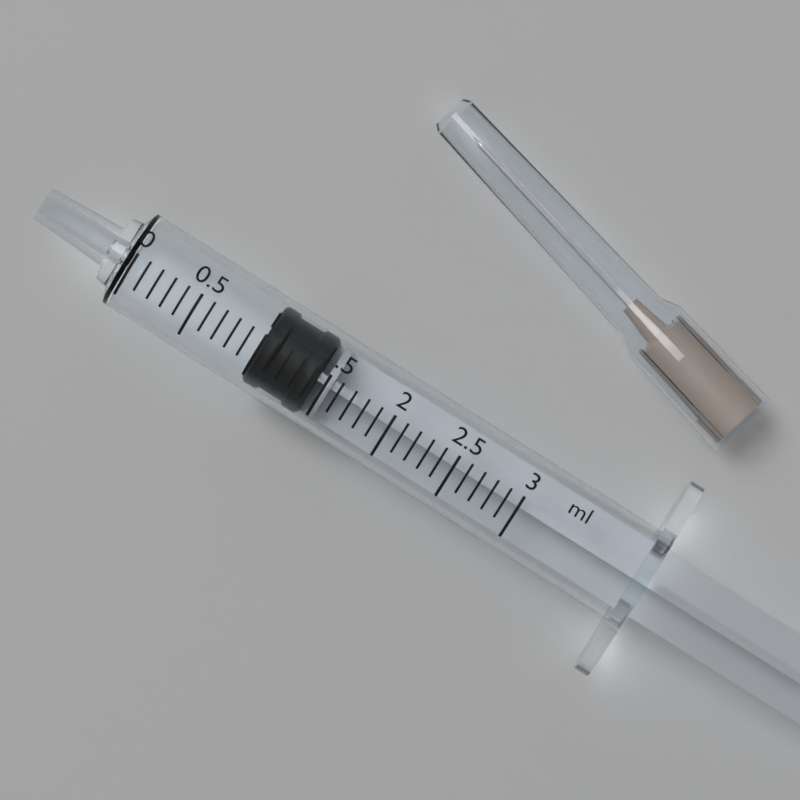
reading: 1.0 ml
